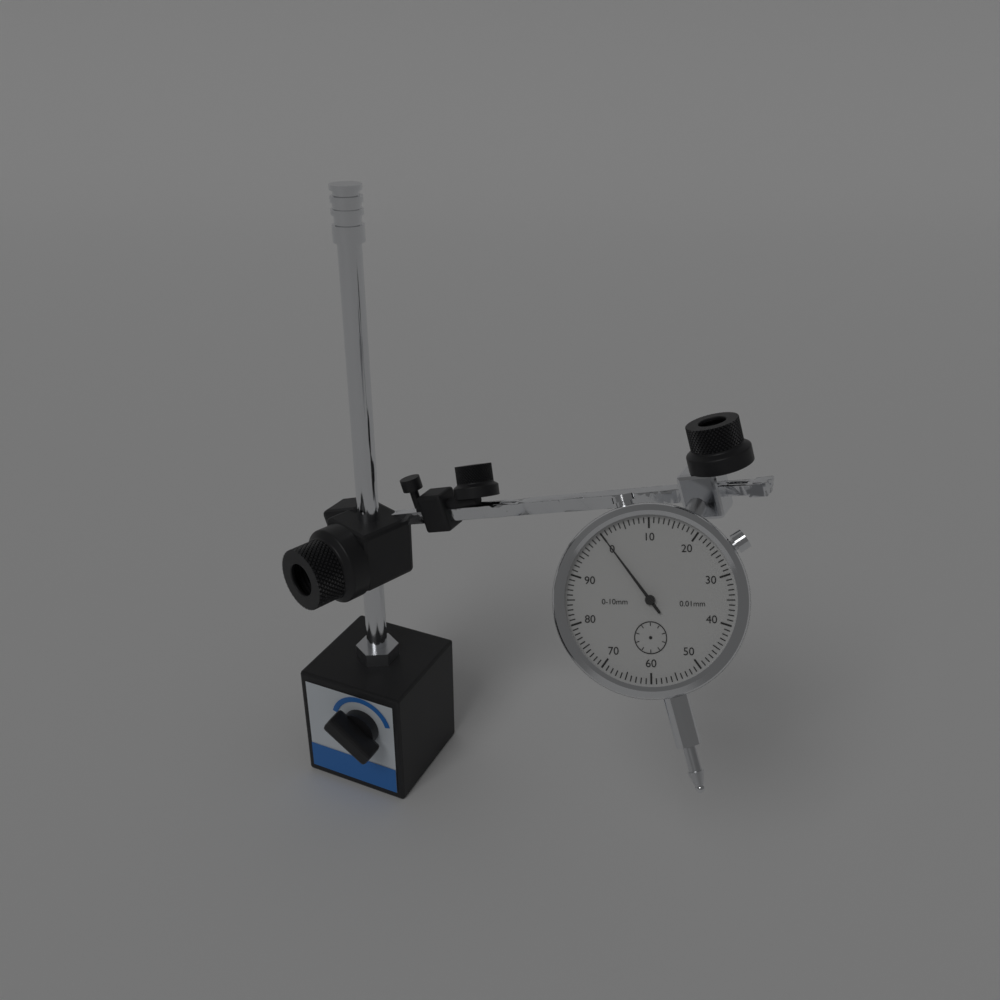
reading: 0.00 mm
